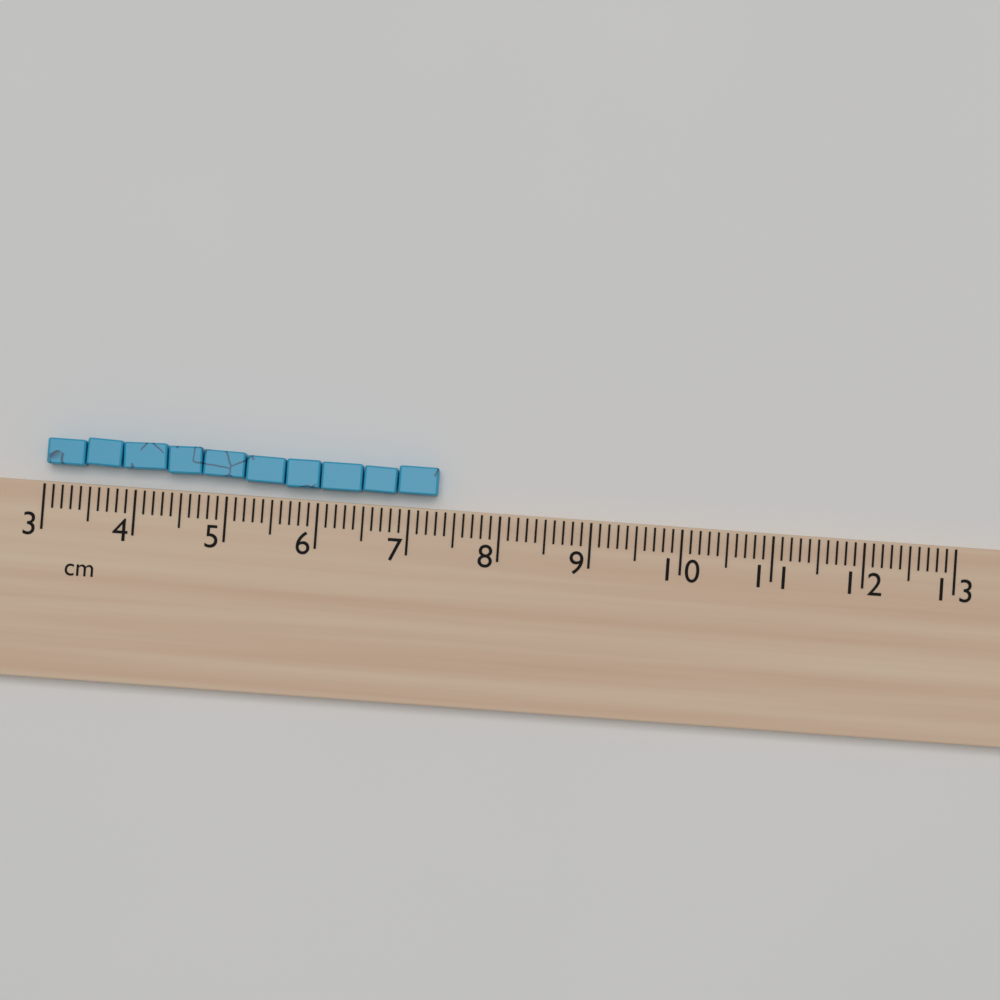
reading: 7.3 cm
